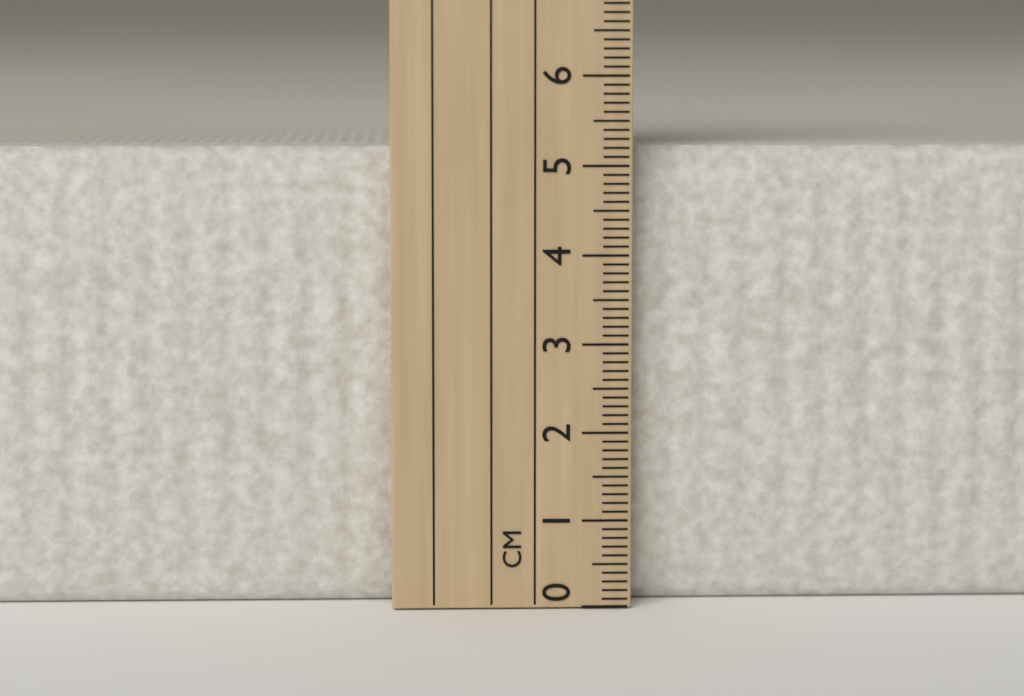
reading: 5.2 cm
